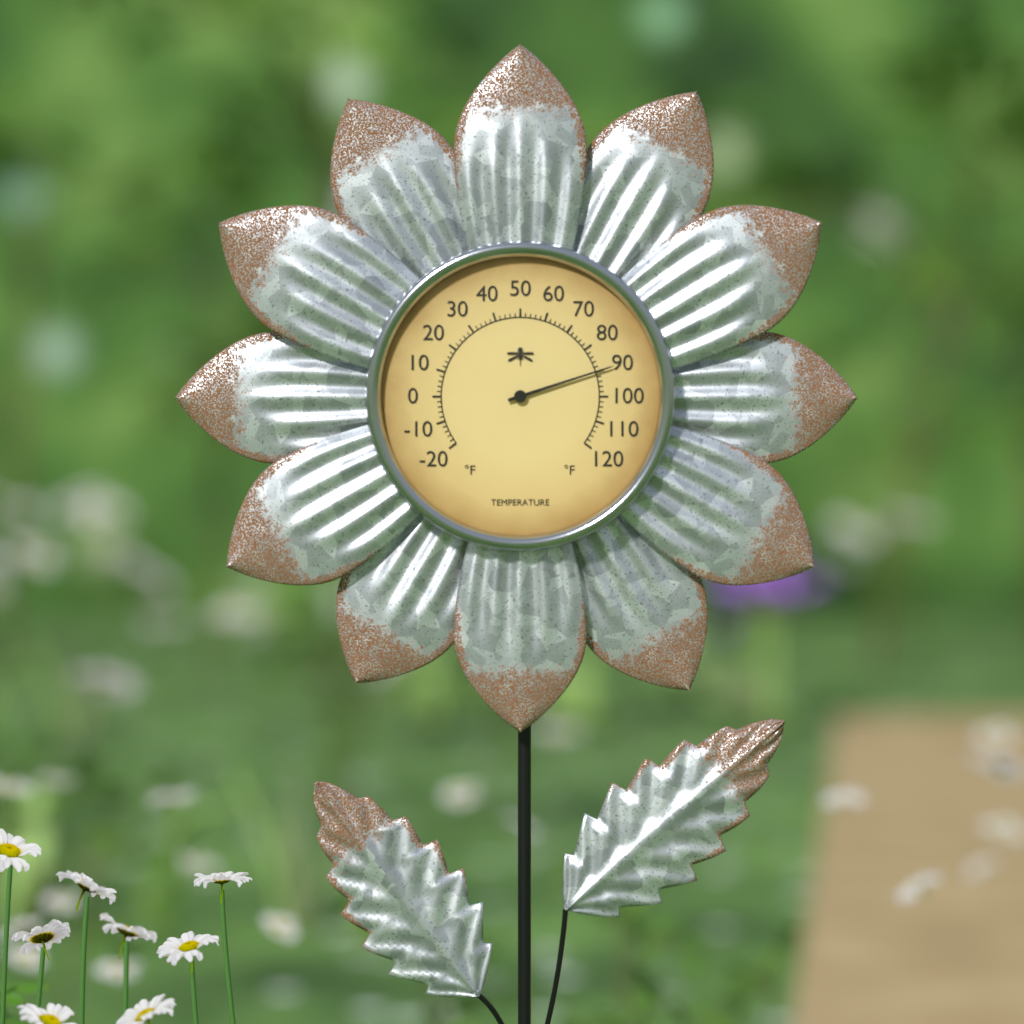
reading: 90 °F
